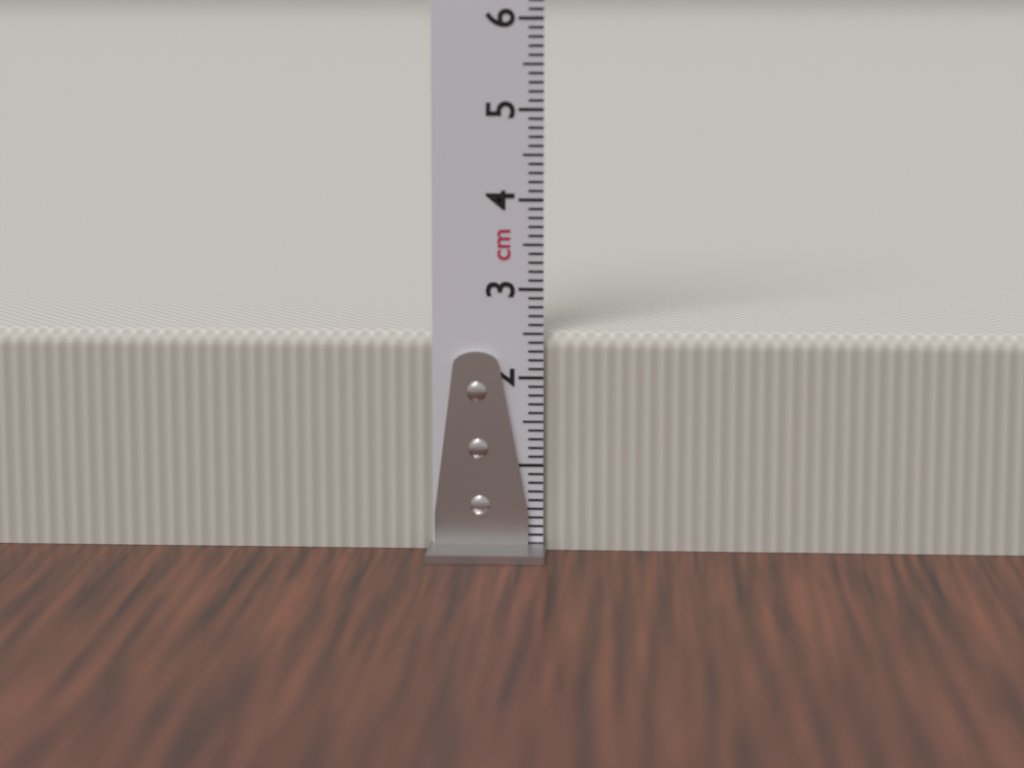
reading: 2.5 cm
